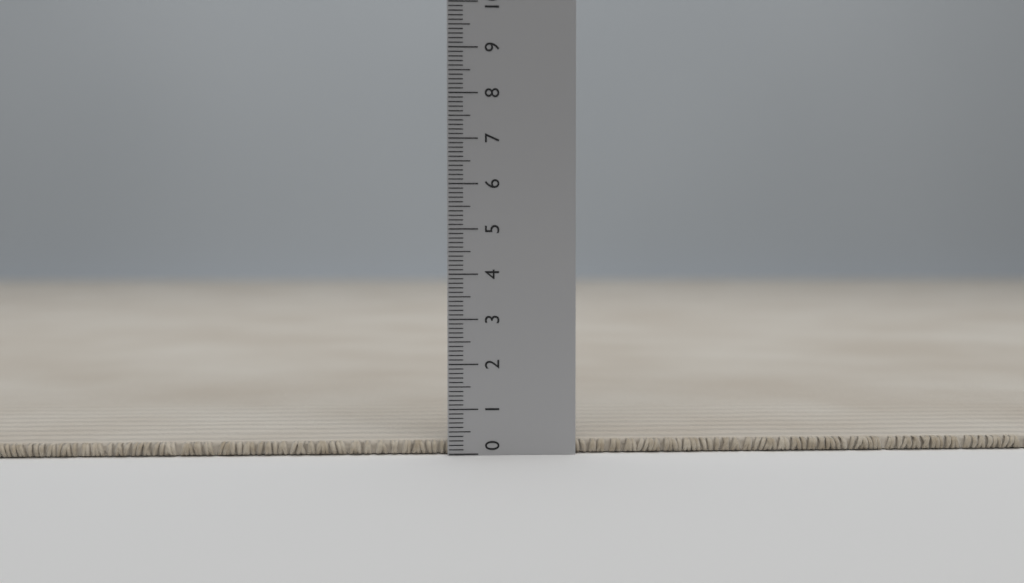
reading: 0.3 (no unit)
